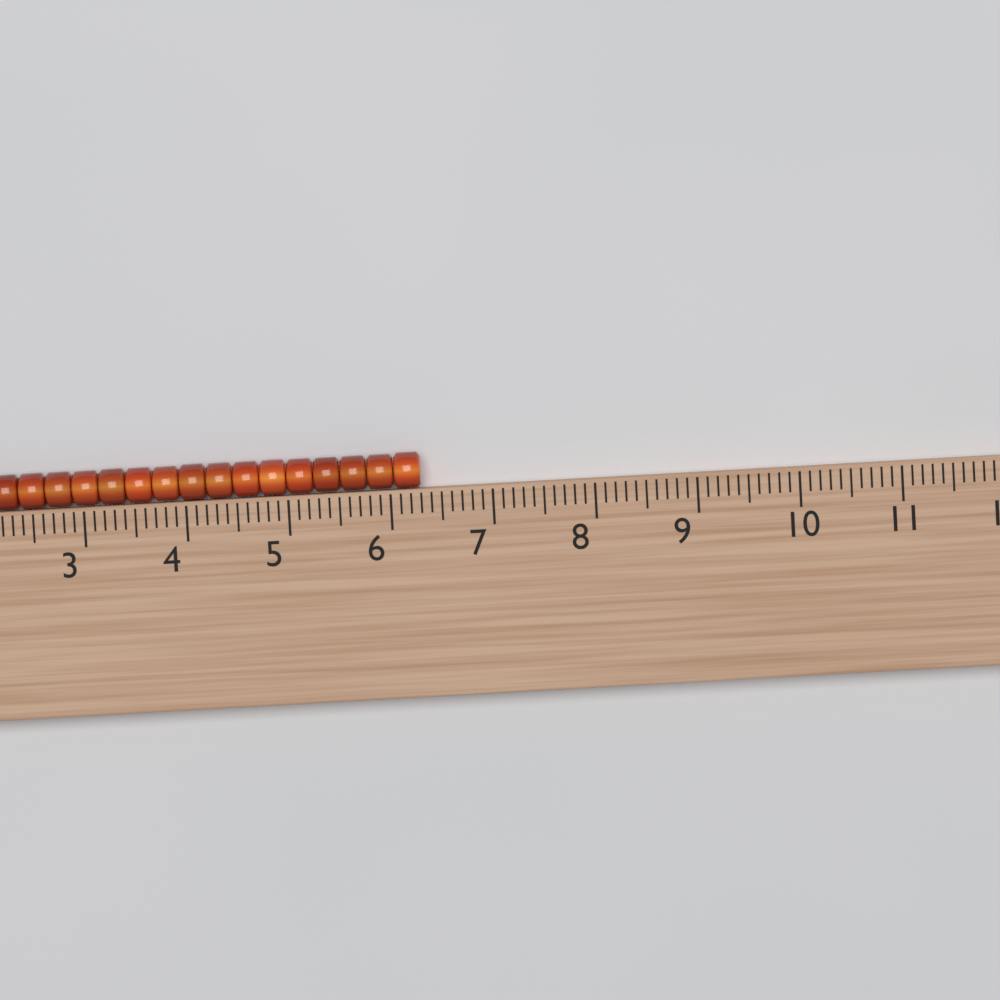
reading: 6.3 (no unit)
